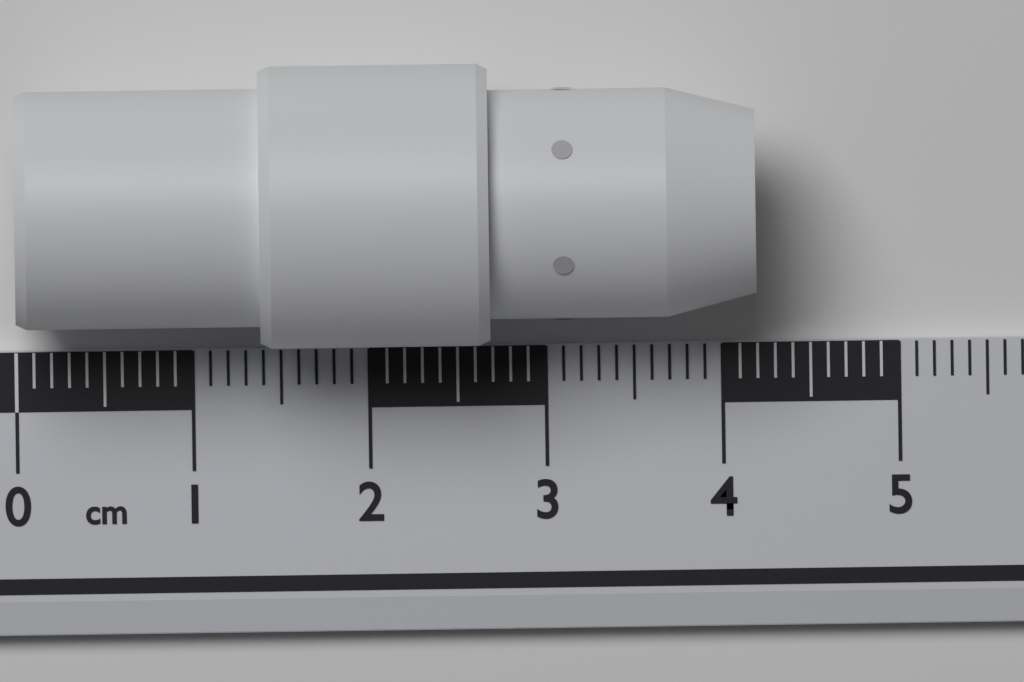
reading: 4.2 cm
